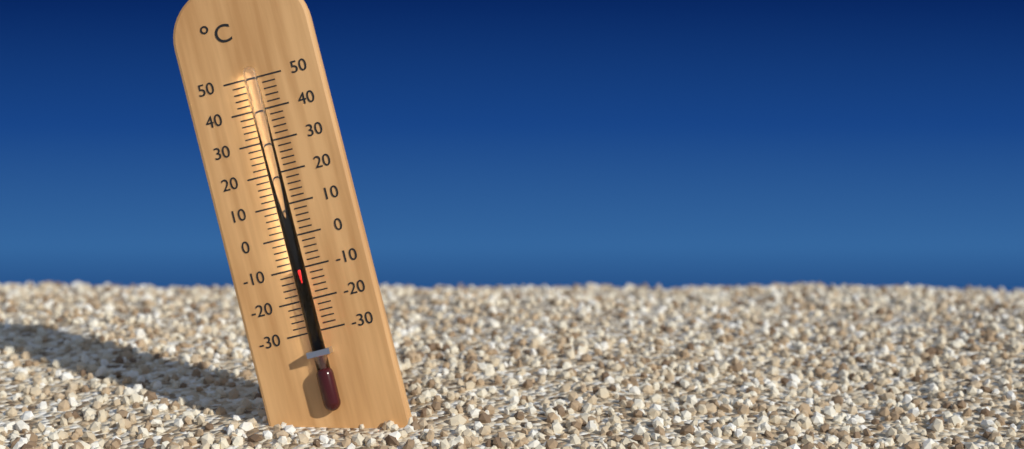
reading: -10 °C
